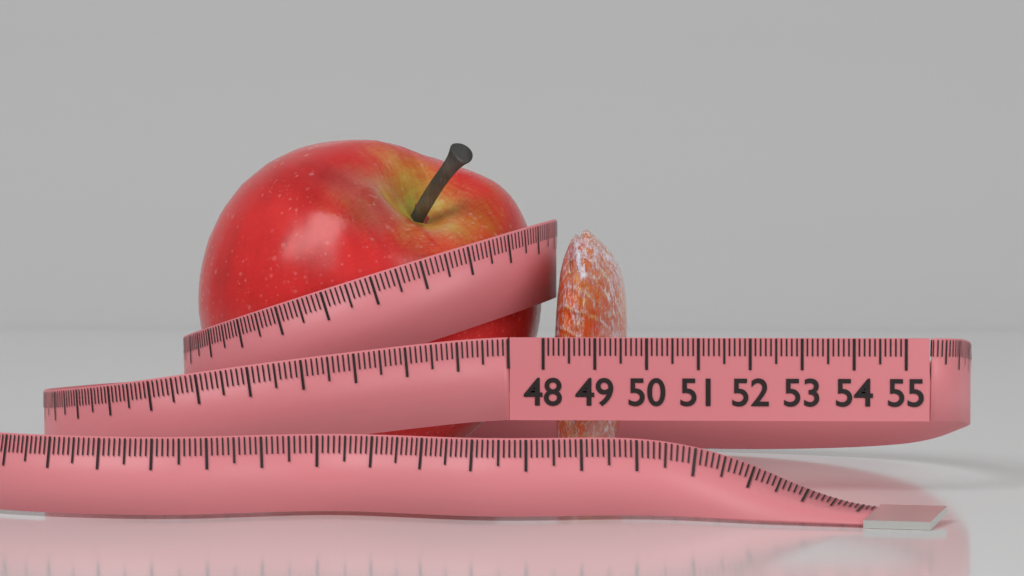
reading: 49.4 (no unit)
